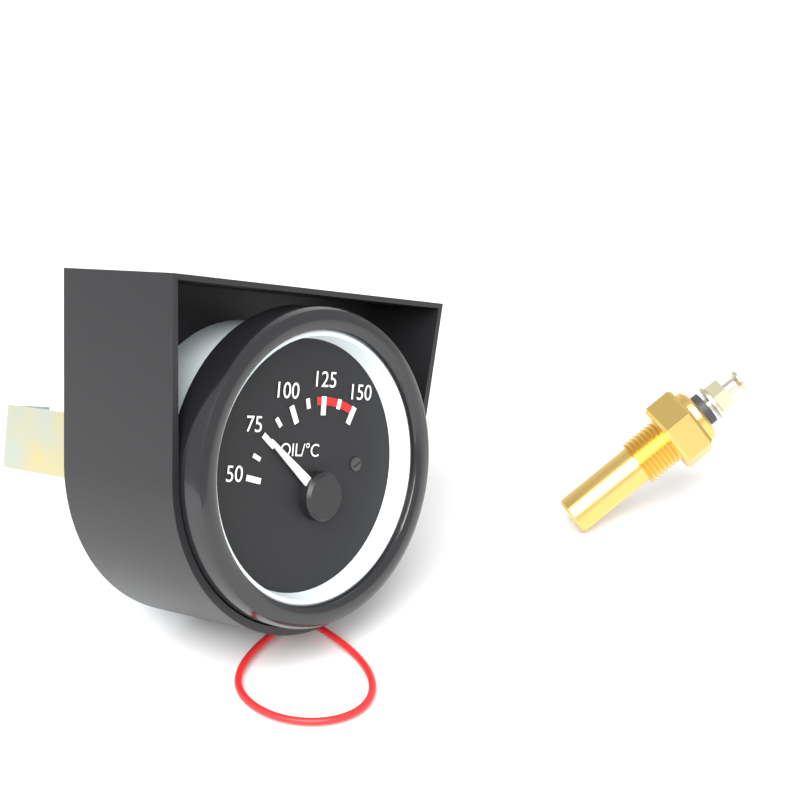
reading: 75.0 °C
